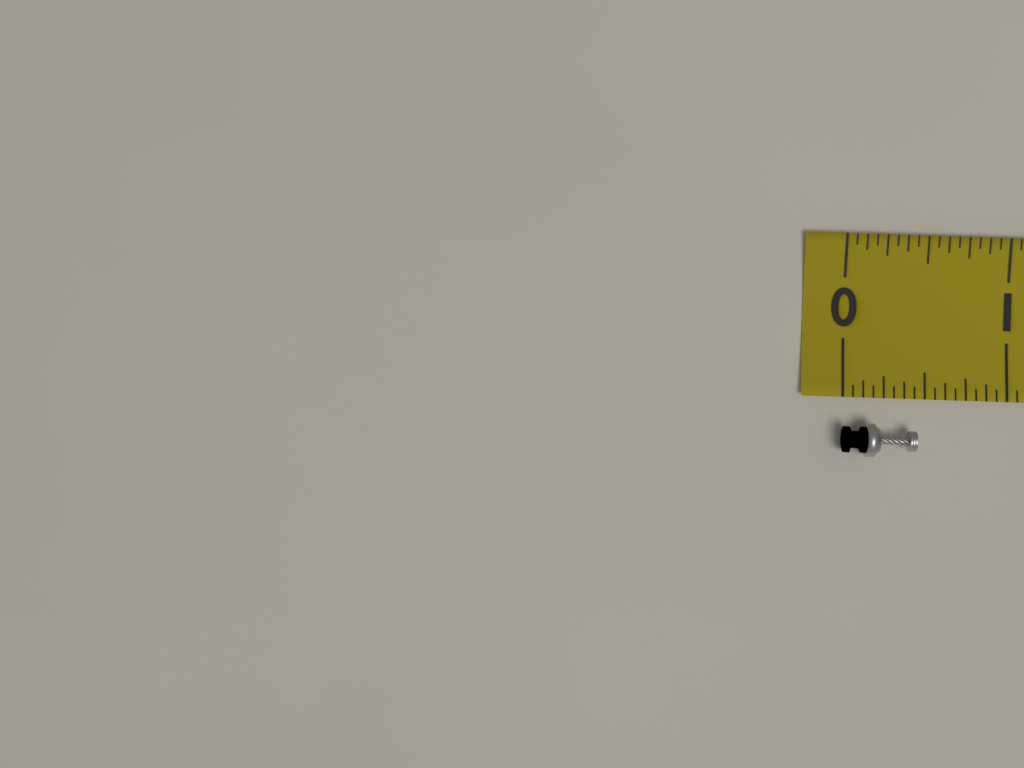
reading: 0.4375 (no unit)
